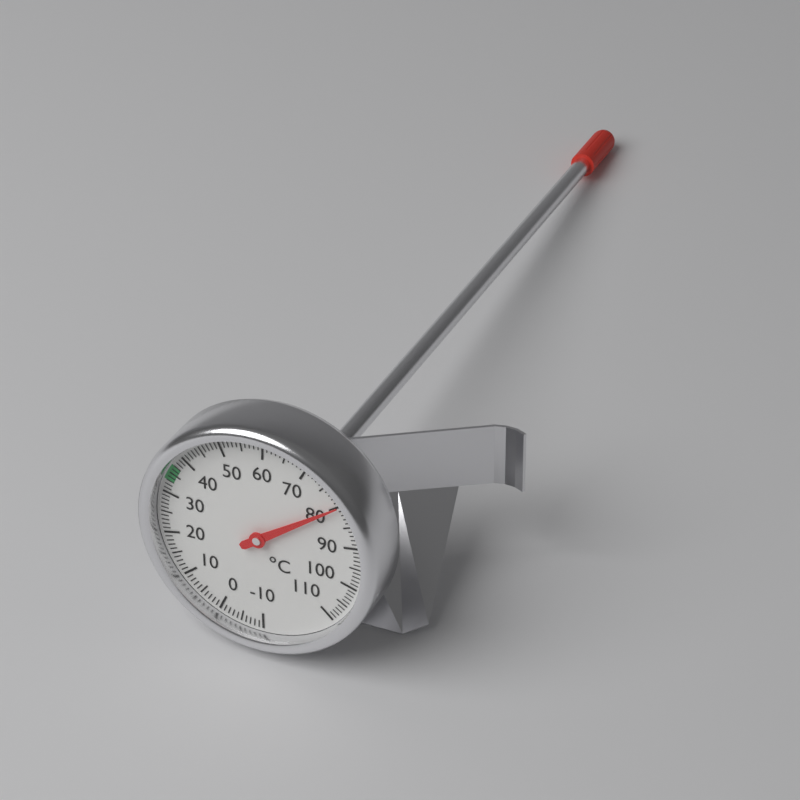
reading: 80 °C
